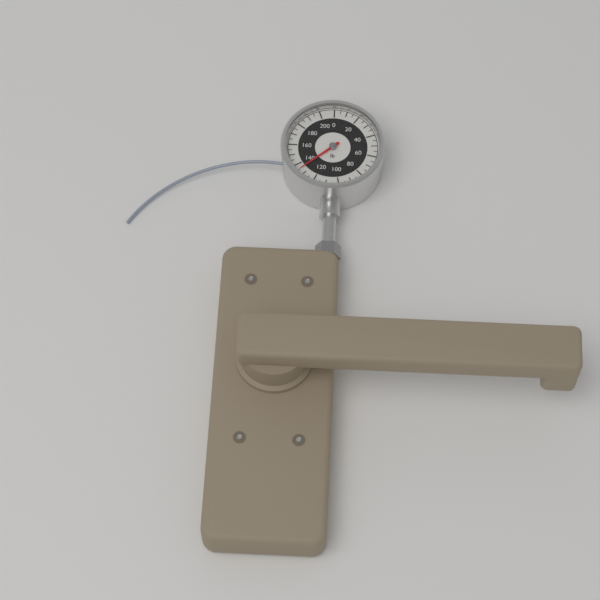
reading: 135 lb
